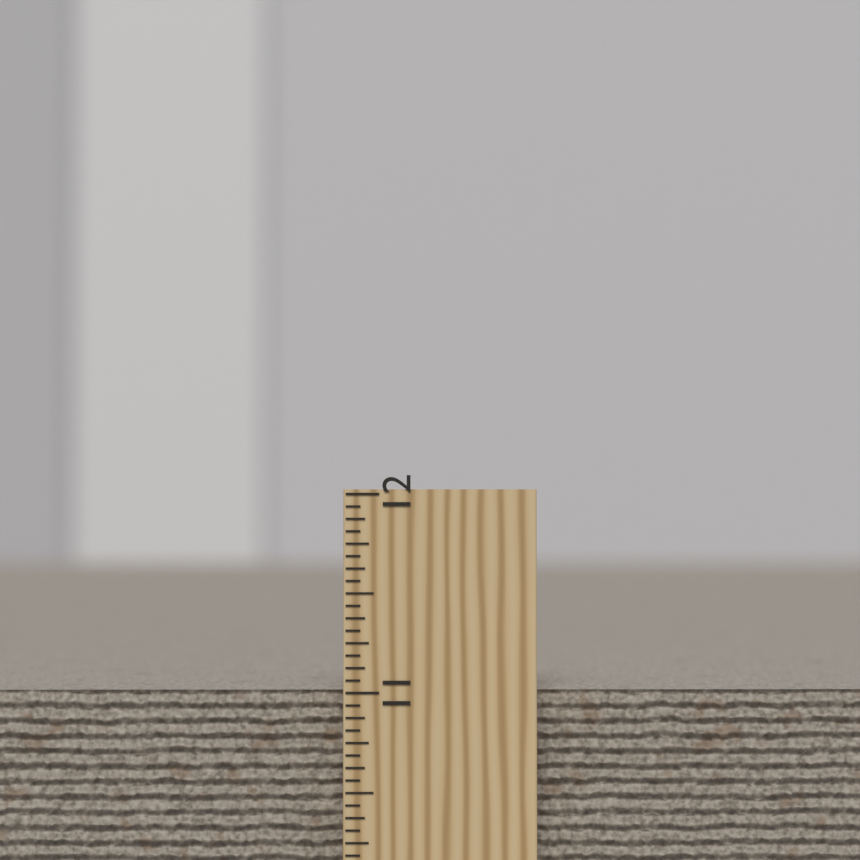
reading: 11.0000 inch
